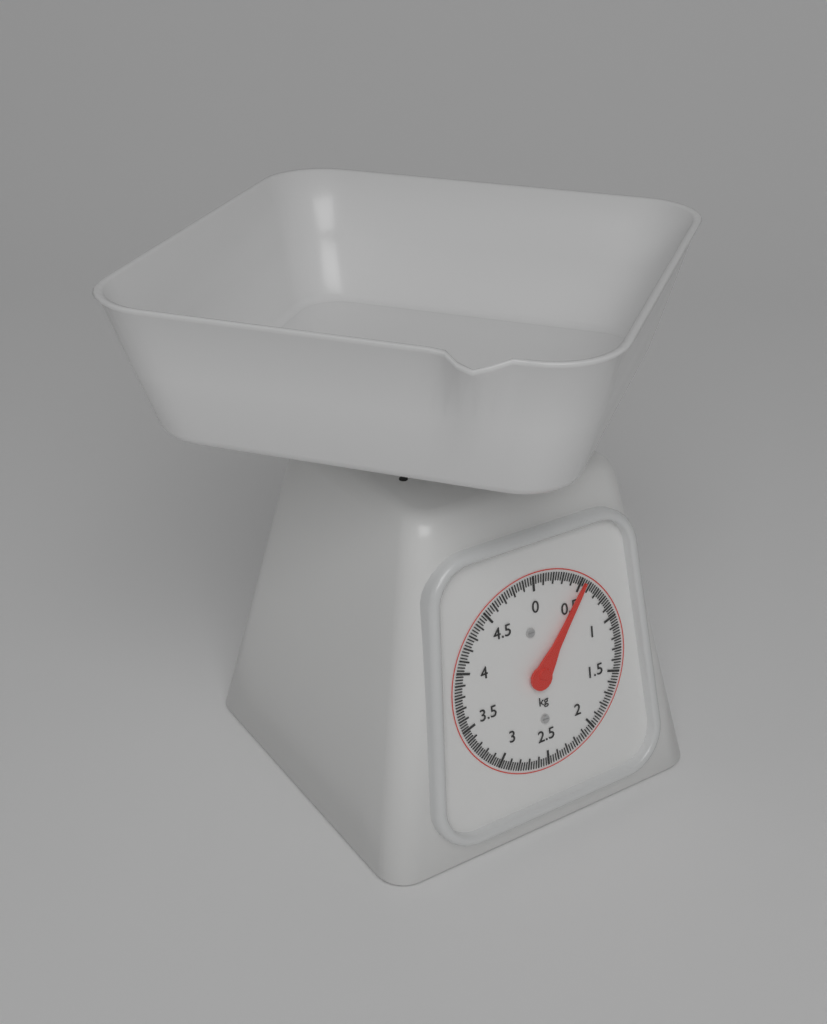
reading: 0.525 kg
